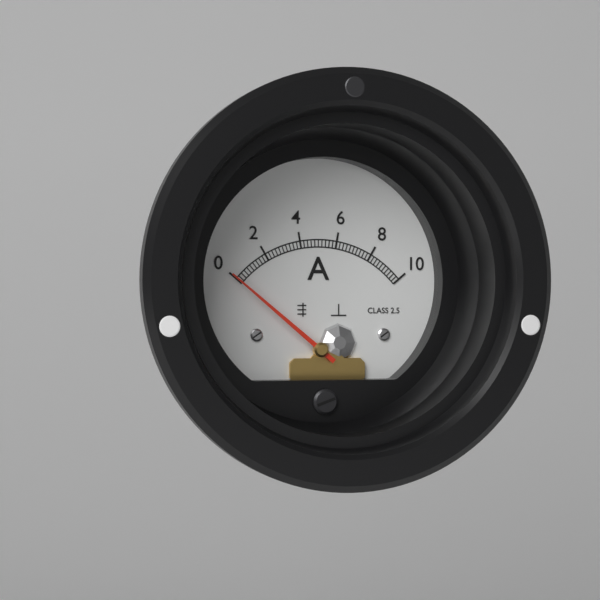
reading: 0.0 A
